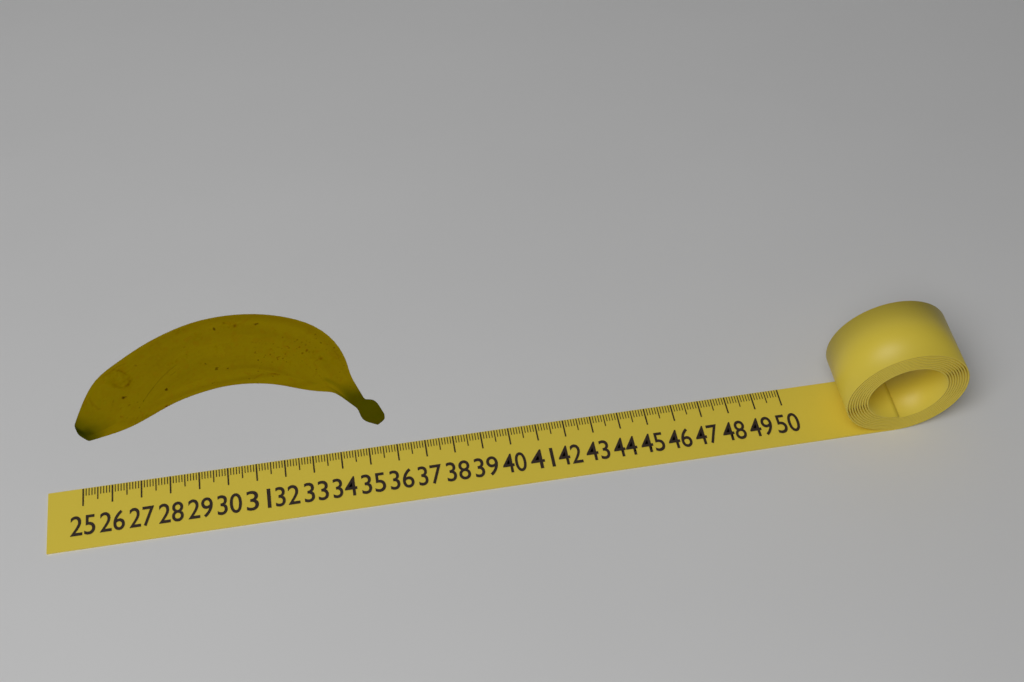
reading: 35.7 (no unit)
